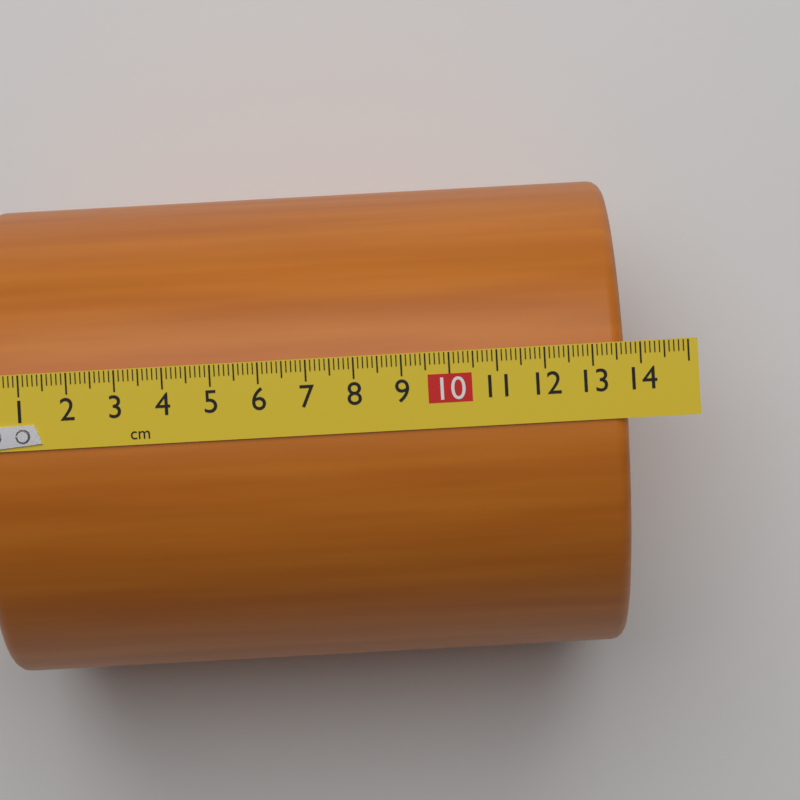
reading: 13.7 cm
